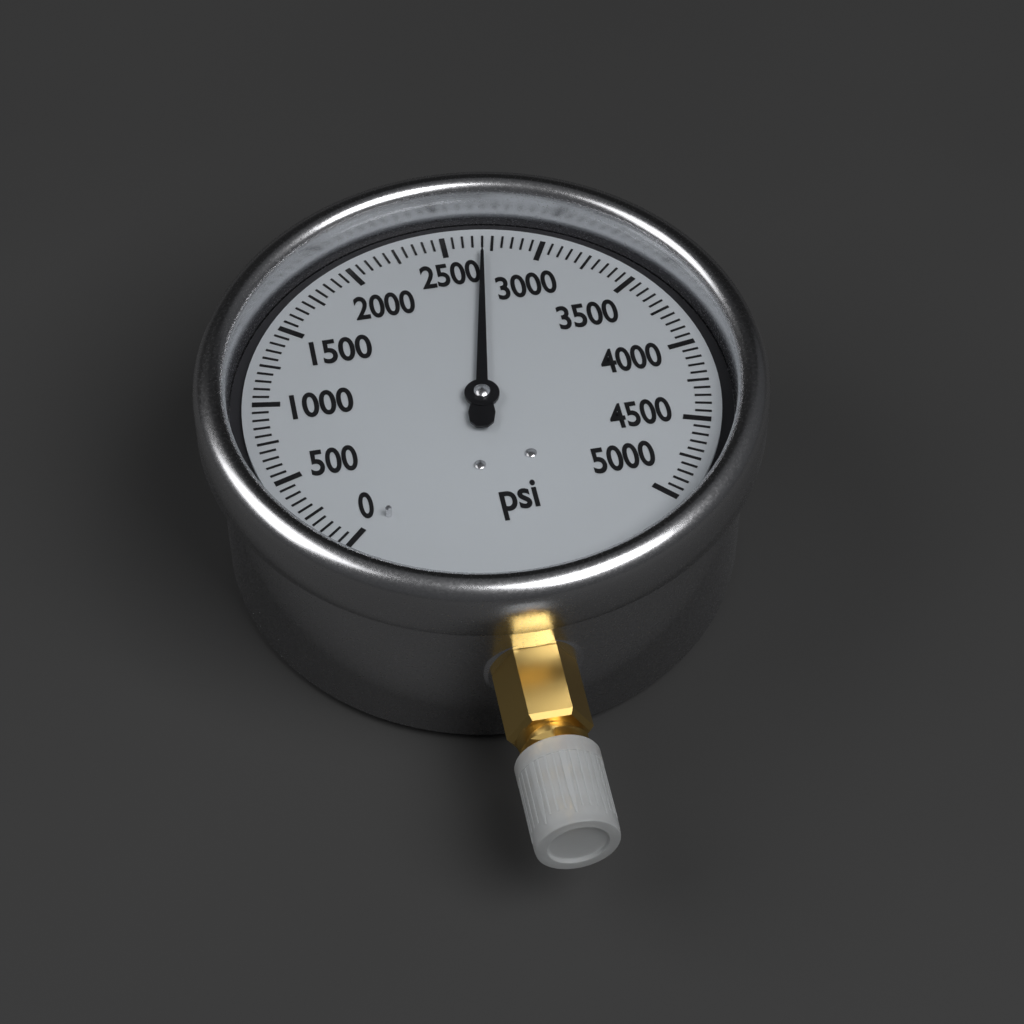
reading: 2700 psi
